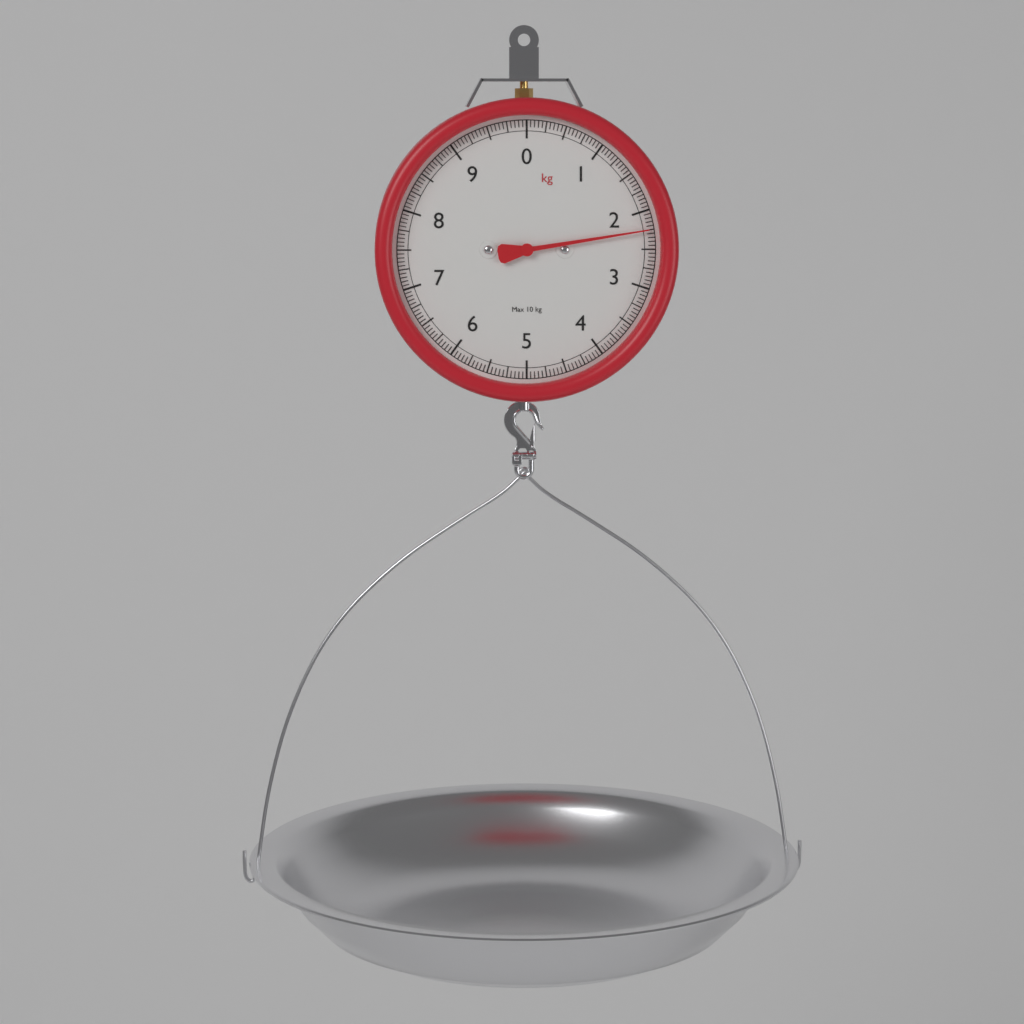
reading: 2.25 kg
